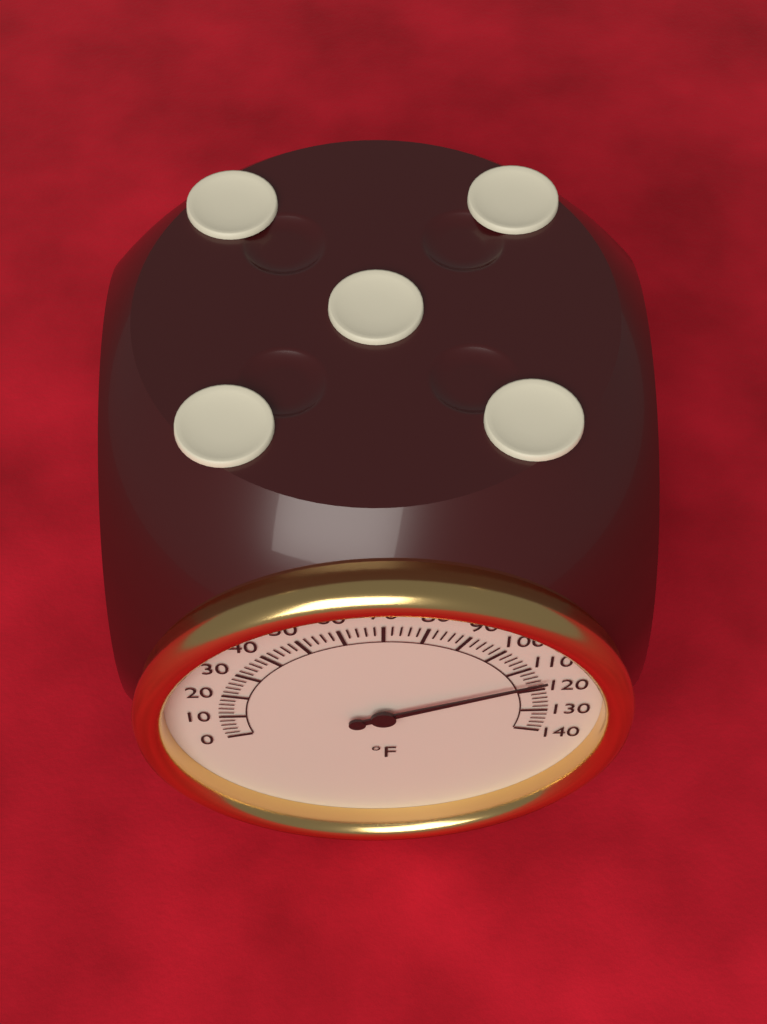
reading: 116 °F
